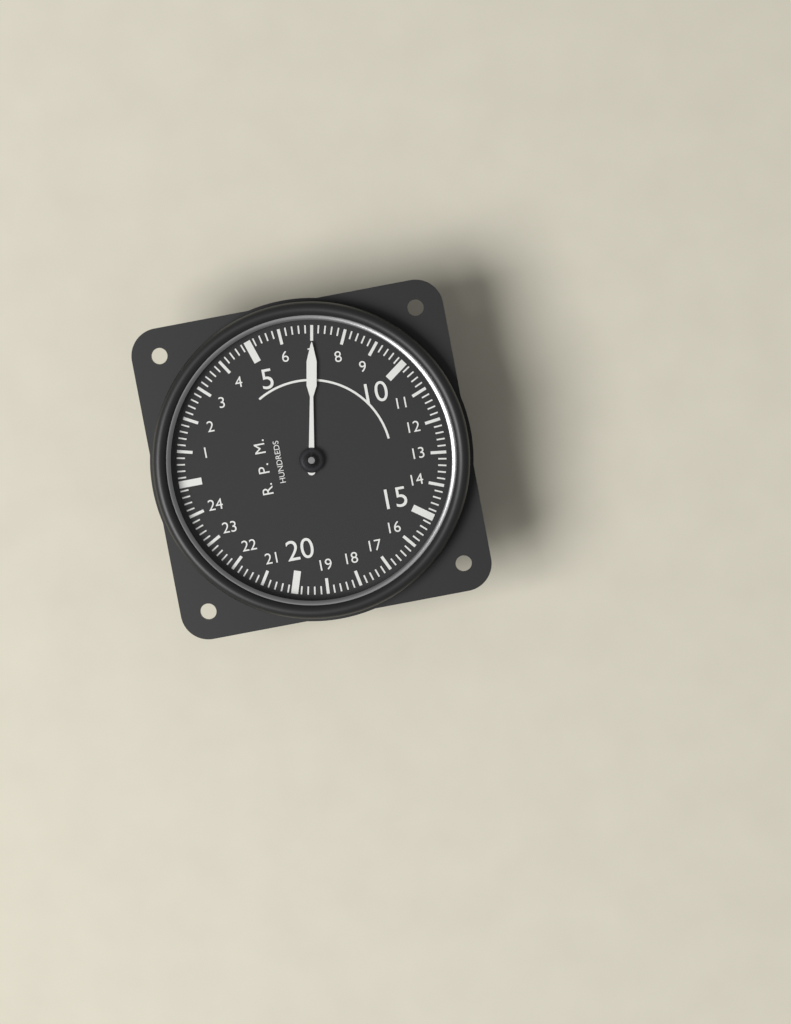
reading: 7.0 RPM x100
